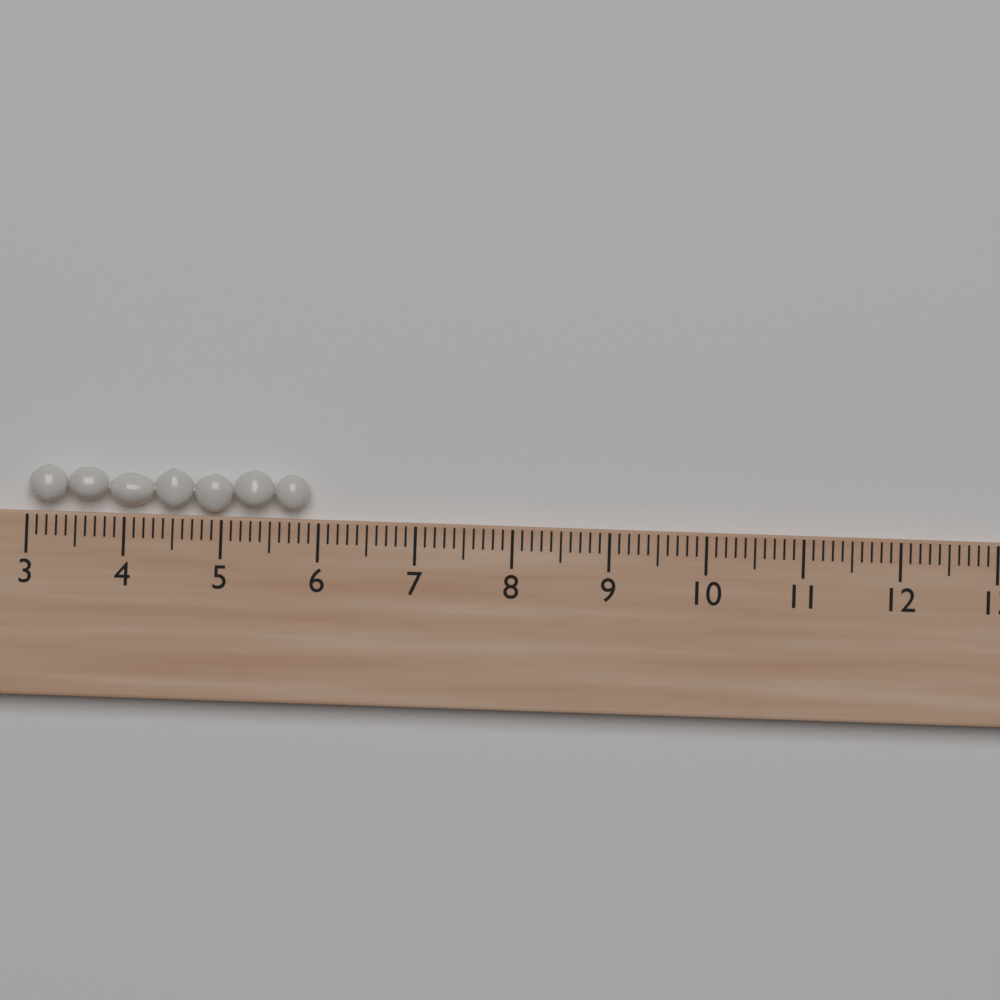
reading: 5.9 (no unit)
